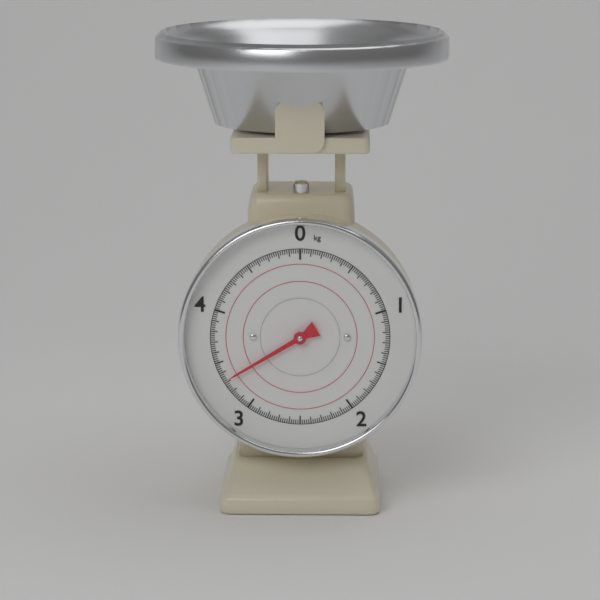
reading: 3.32 kg
